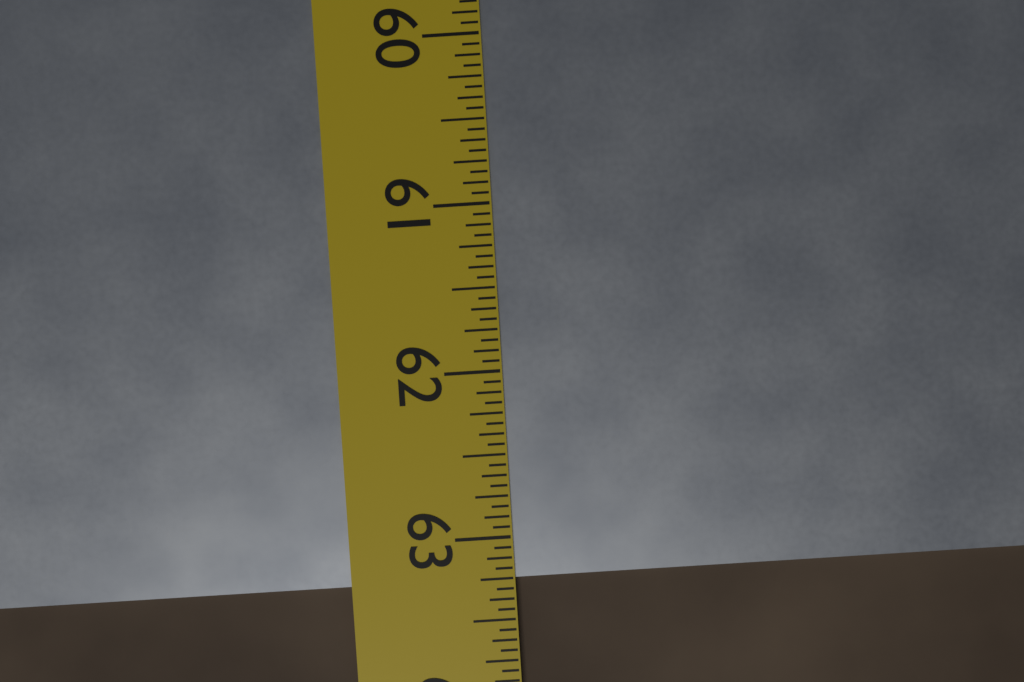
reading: 63.2500 in
